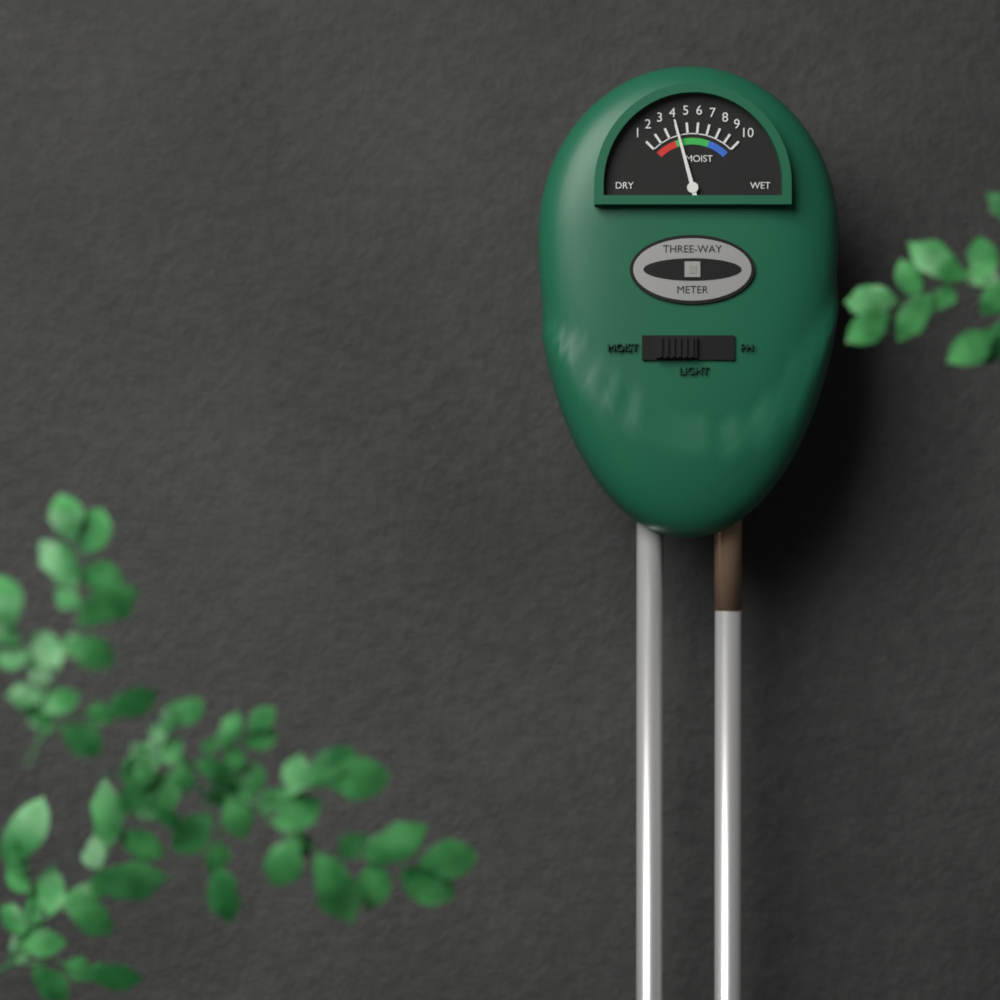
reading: 4 (no unit)
